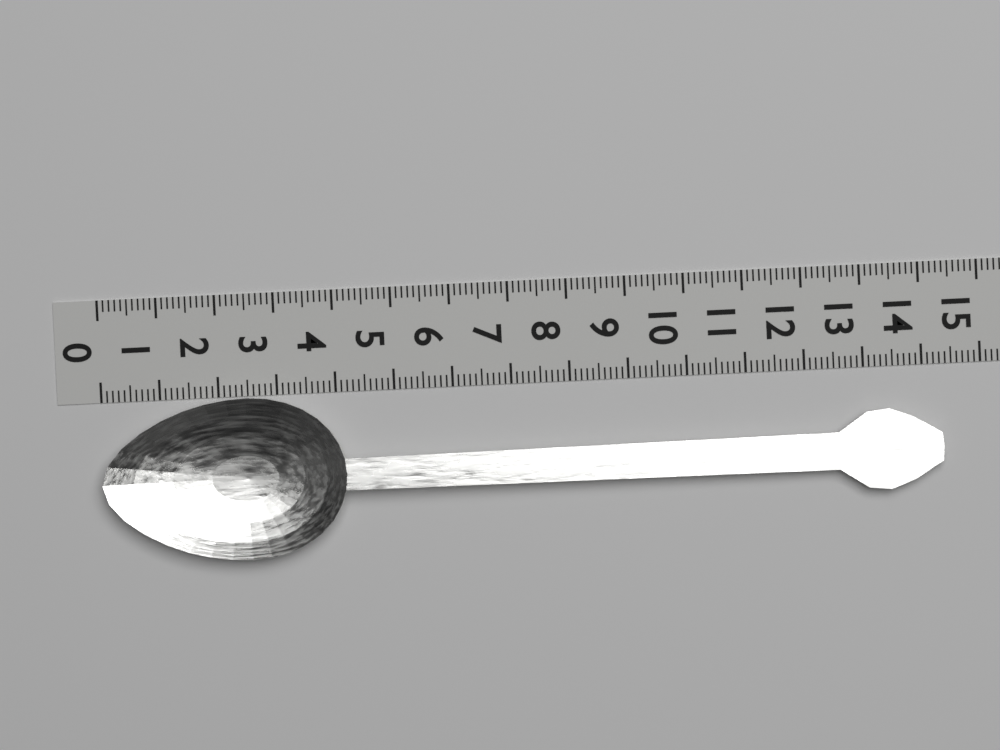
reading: 14.3 (no unit)
